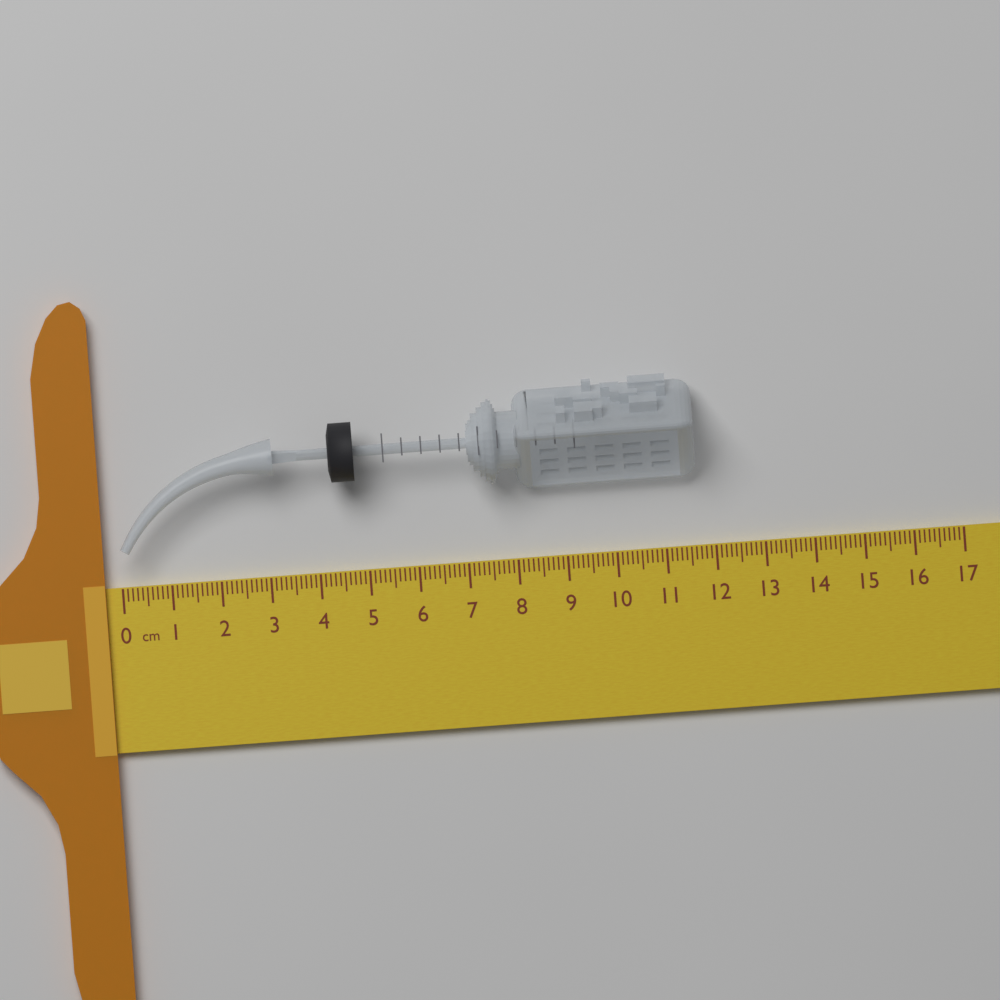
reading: 11.7 cm
